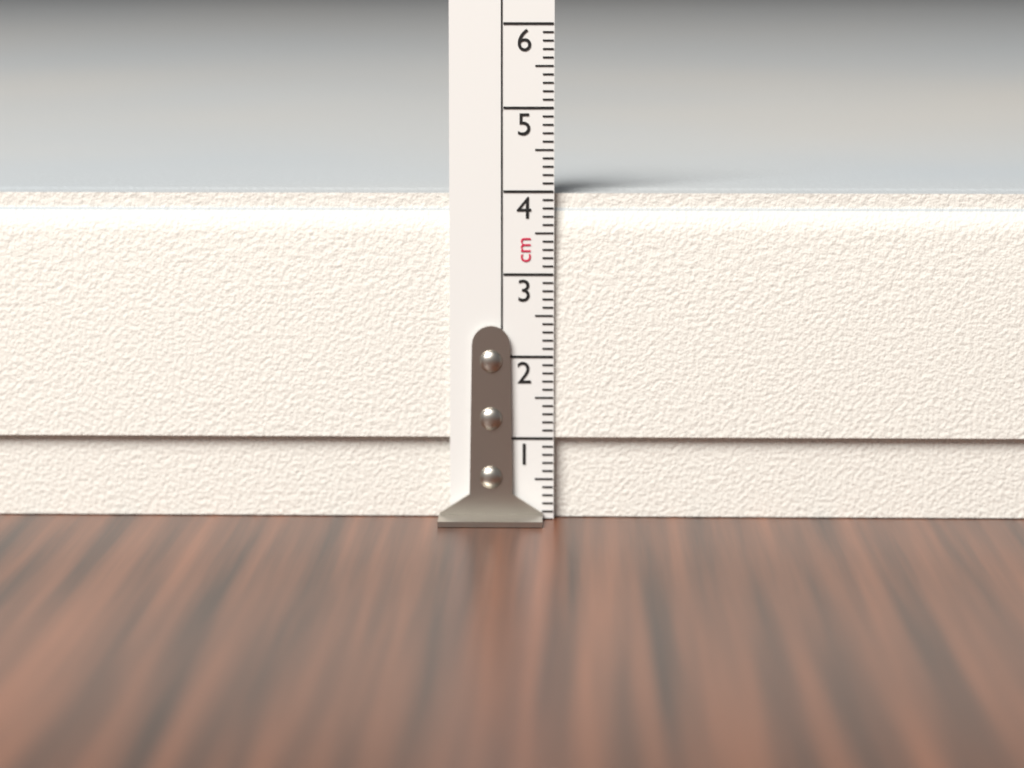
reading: 4.0 cm
